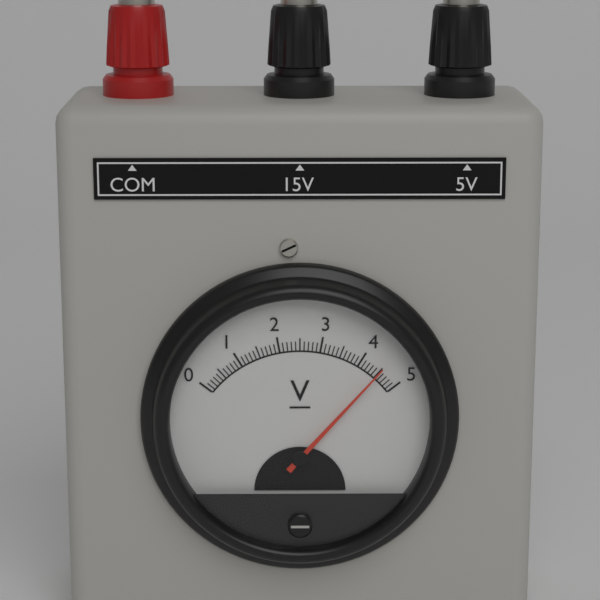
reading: 4.5 V
